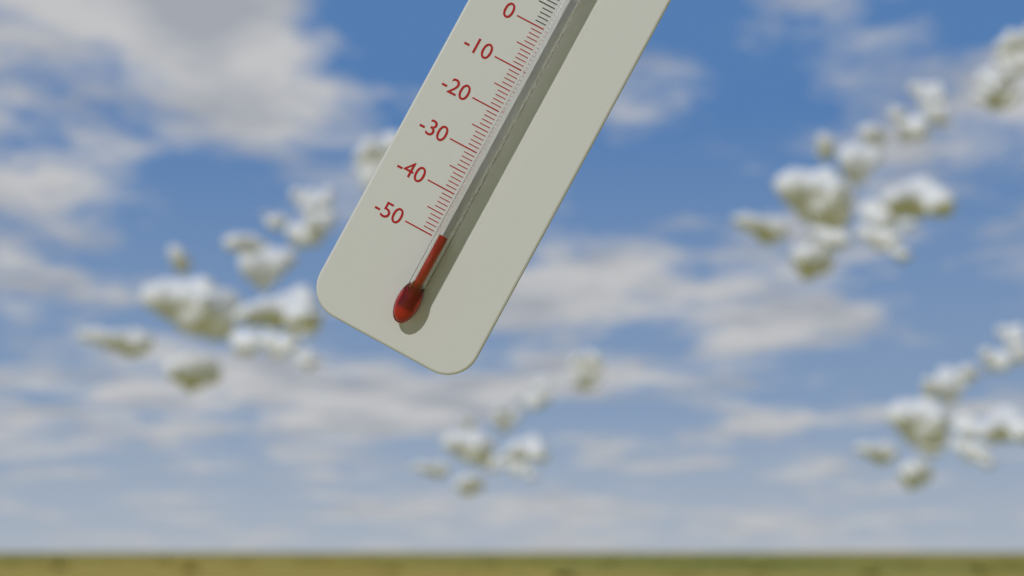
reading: -49 °C
